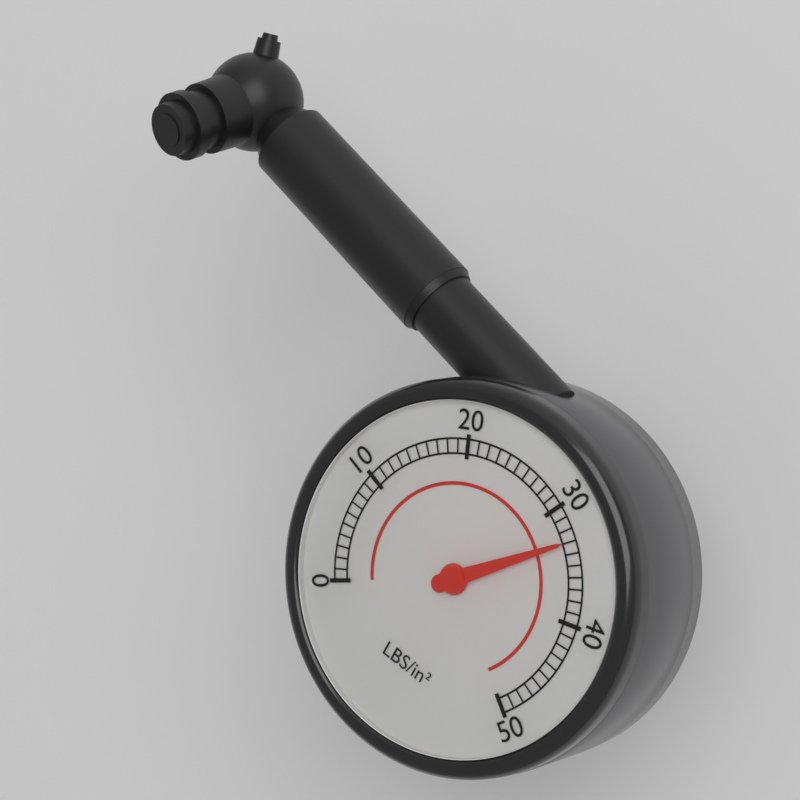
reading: 33 psi
